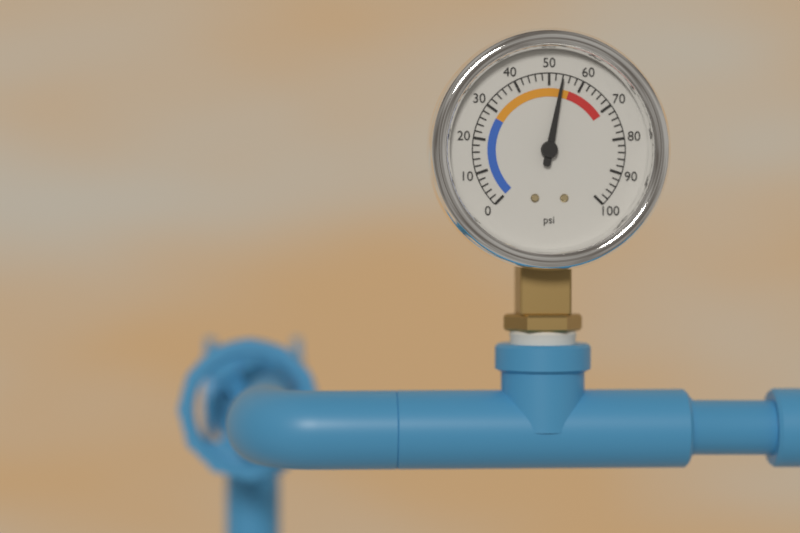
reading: 54 psi
